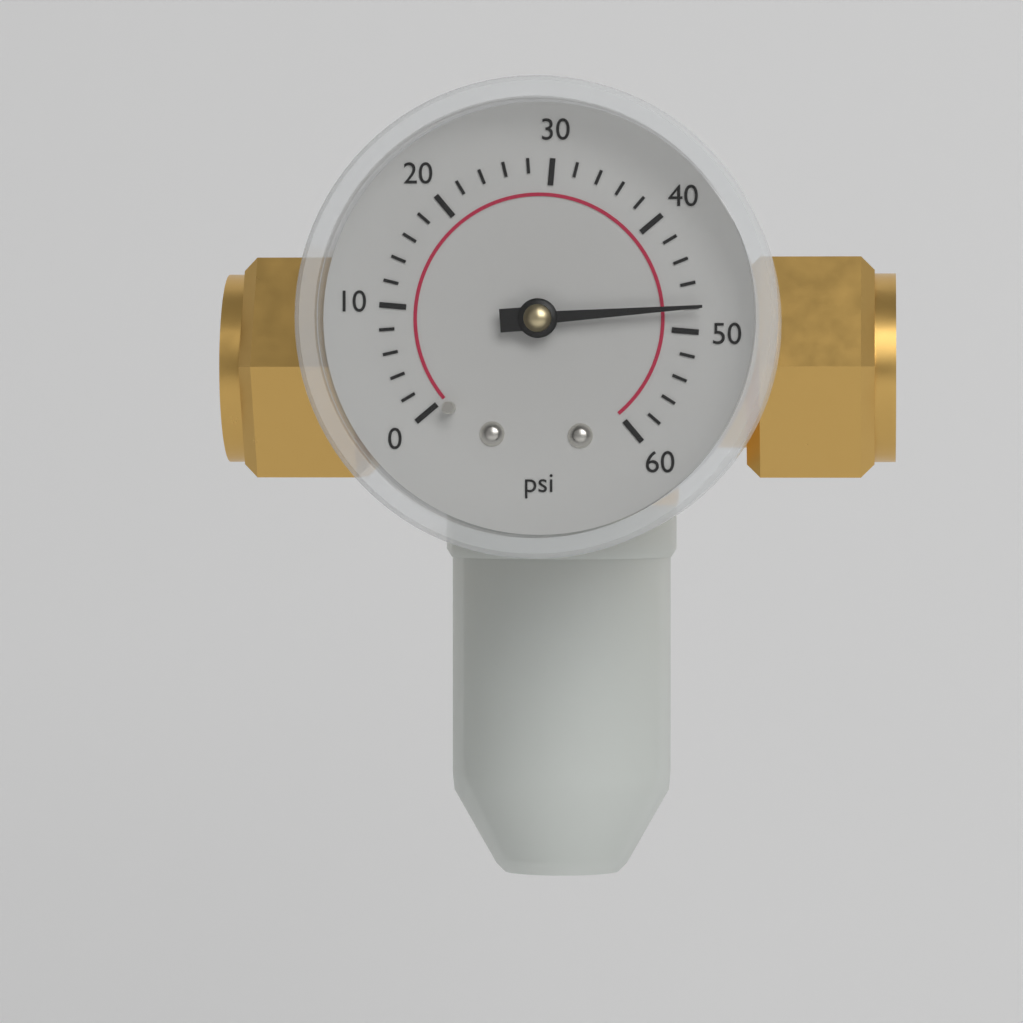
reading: 48 psi
